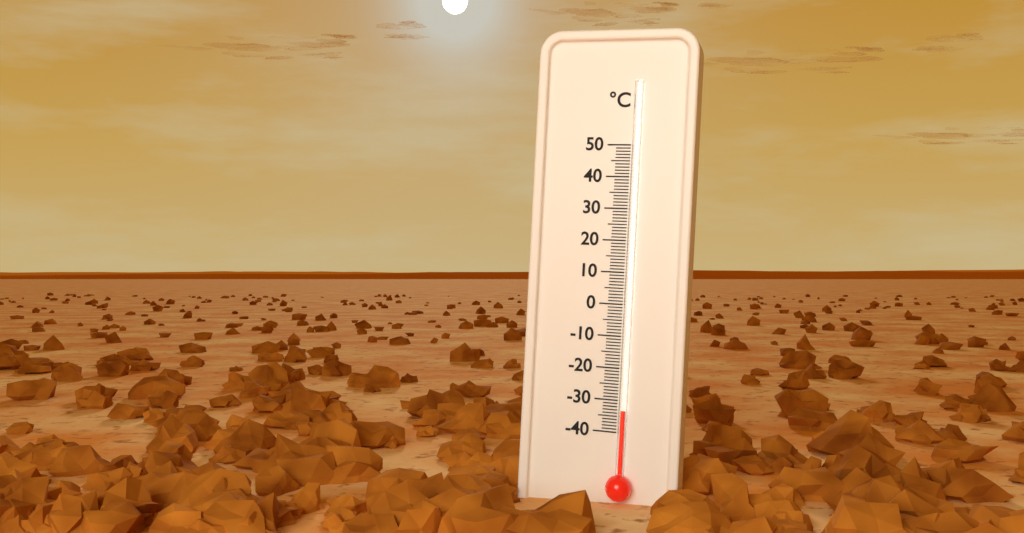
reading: -33 °C
